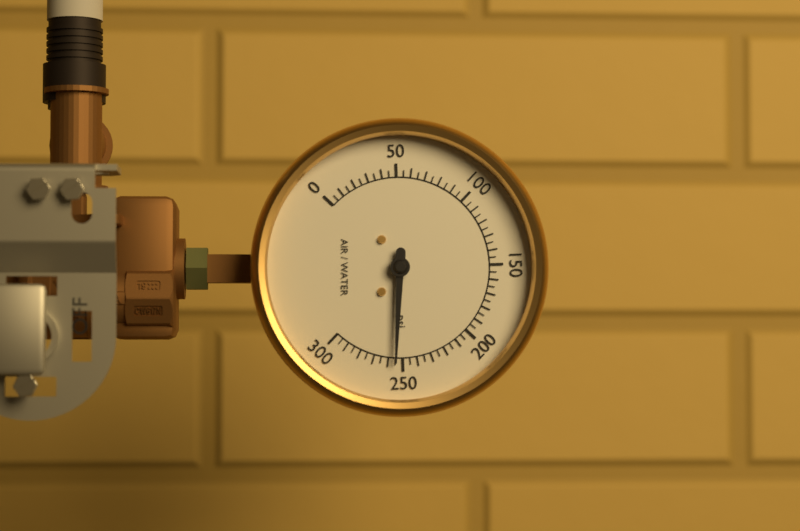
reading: 255 psi
